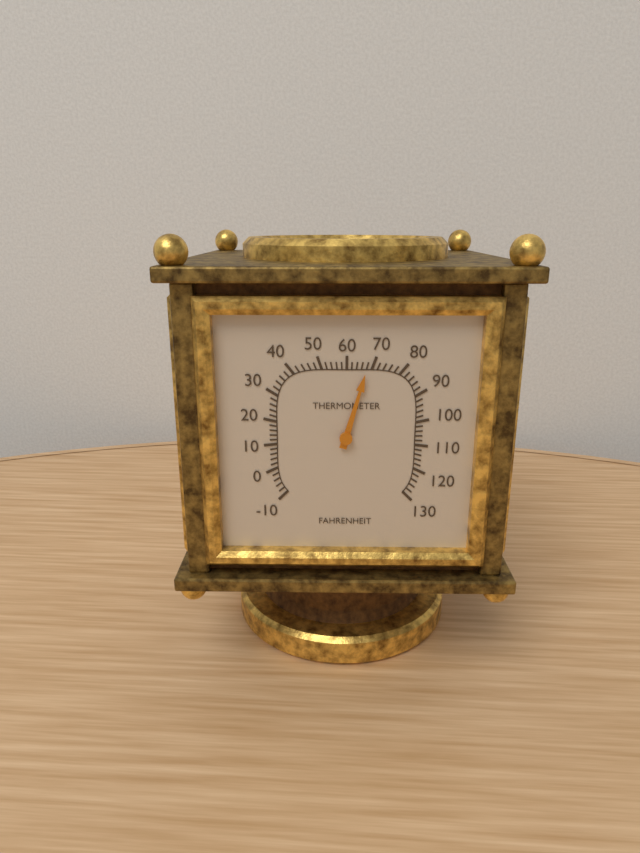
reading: 68 °F
